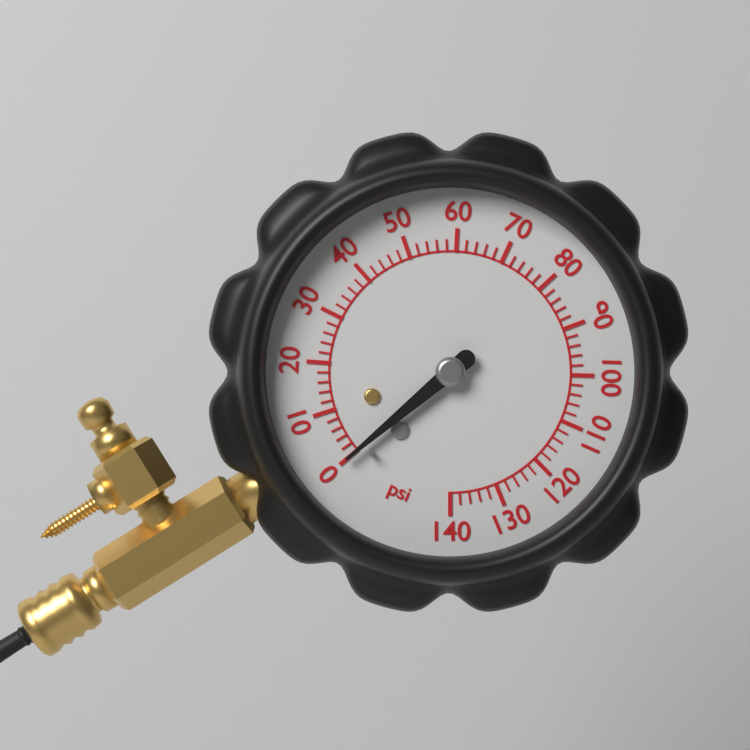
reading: 0 psi
